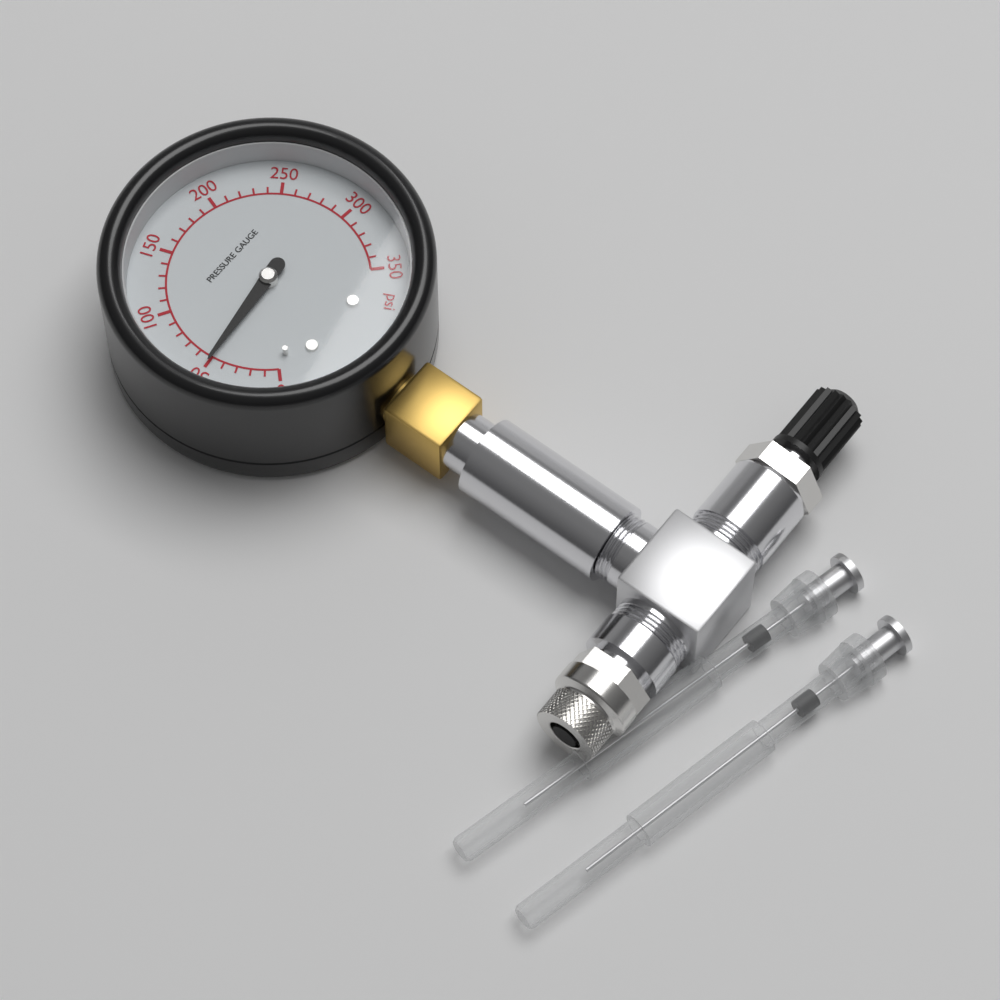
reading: 50 psi
